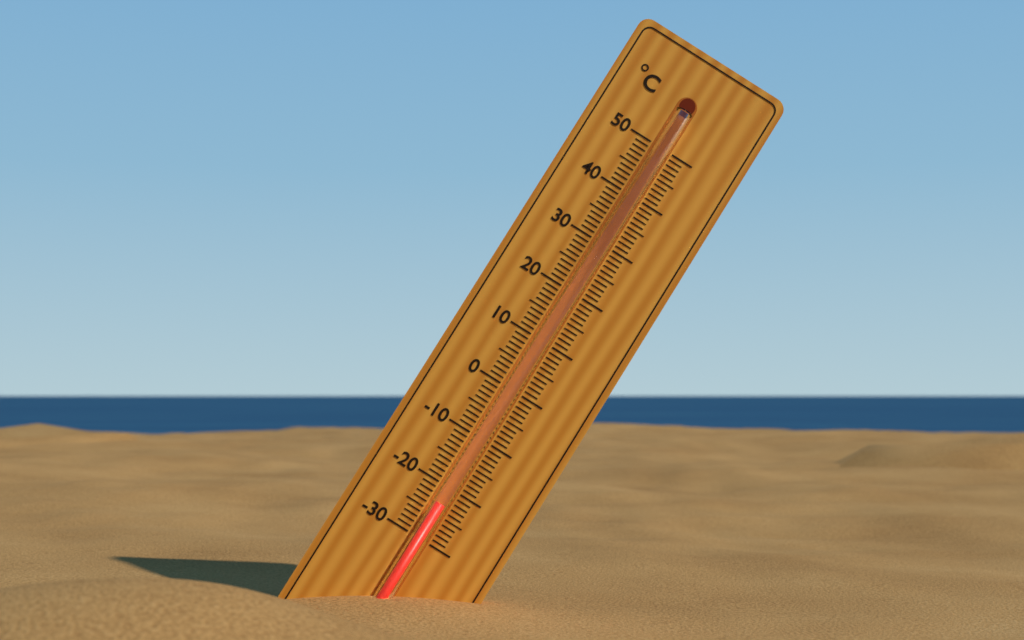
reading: -23 °C
